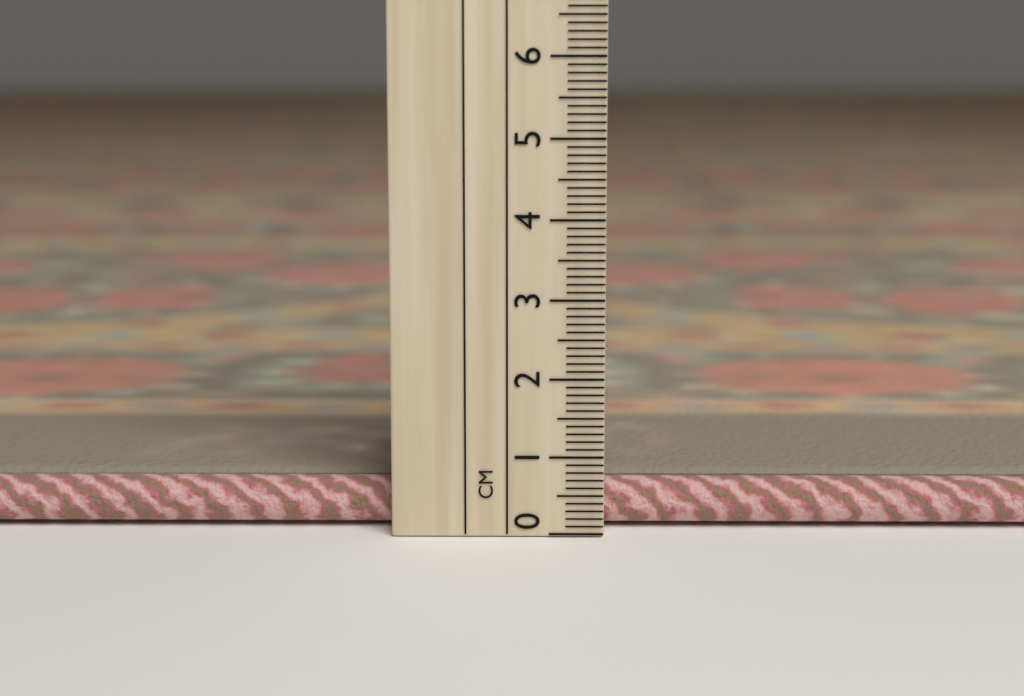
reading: 0.6 cm
